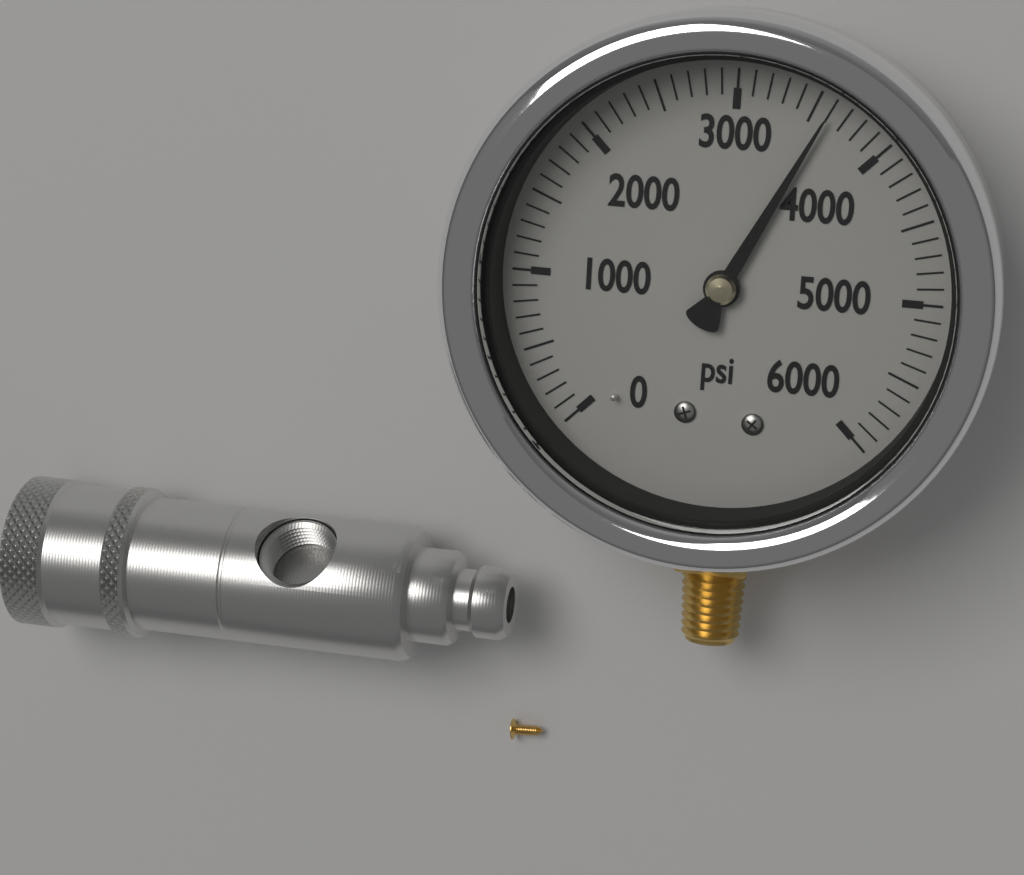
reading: 3600 psi
